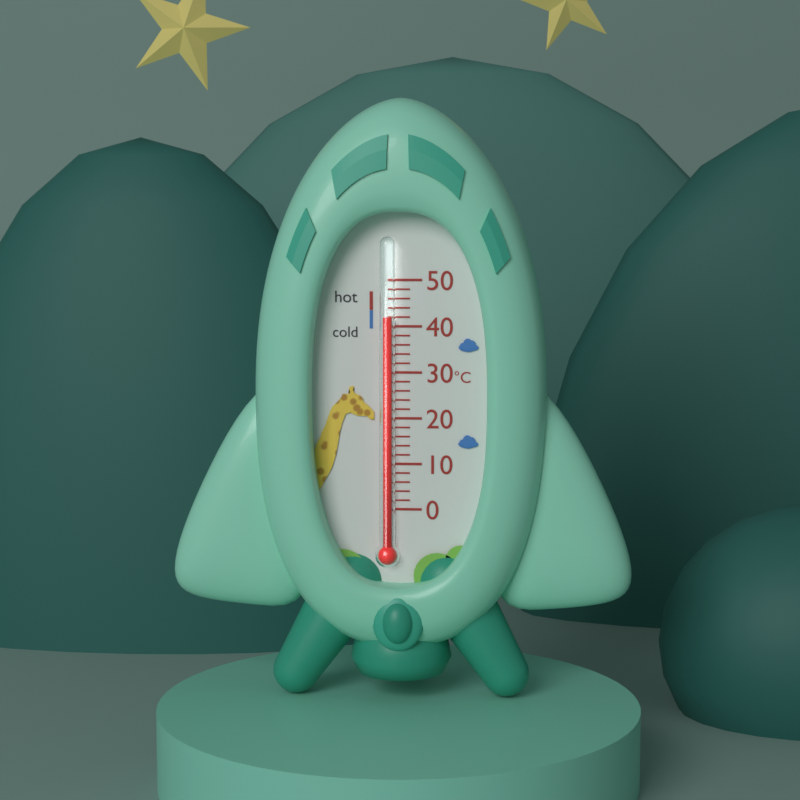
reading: 42 °C
